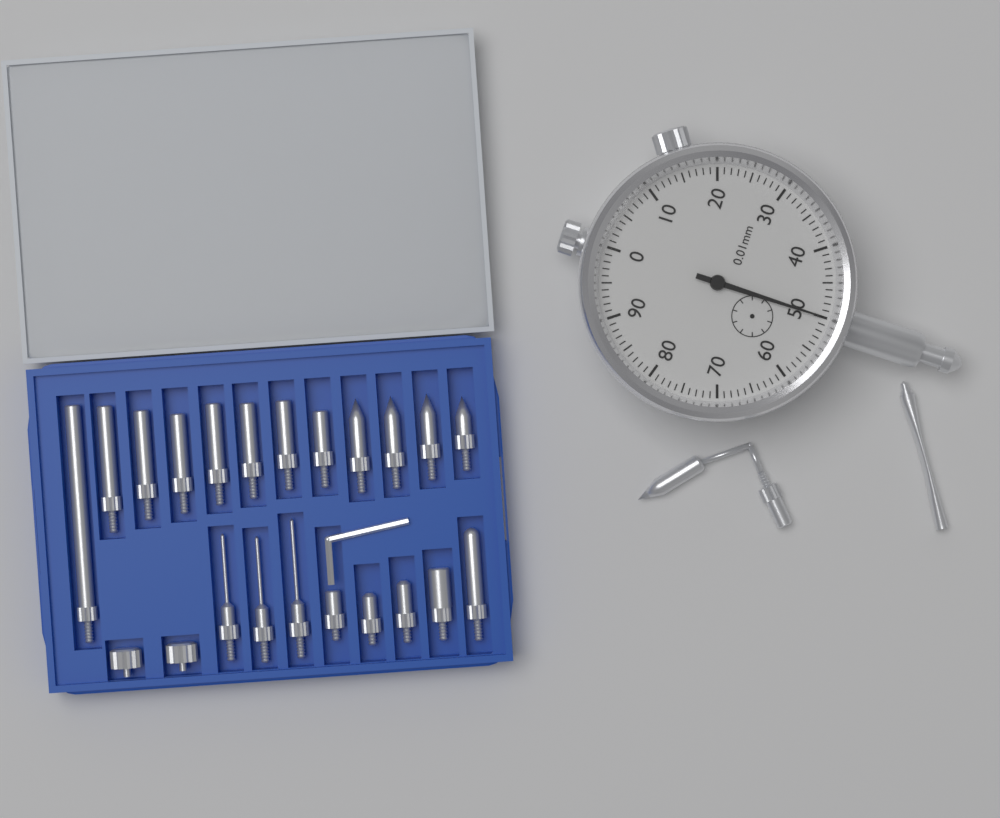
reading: 0.50 mm
